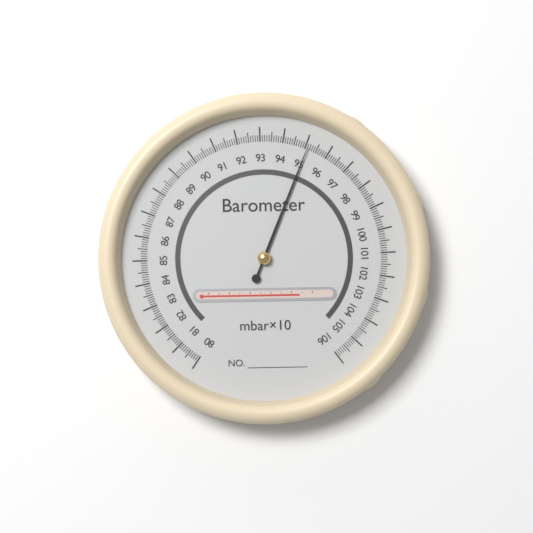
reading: 95.1 mbar×10
